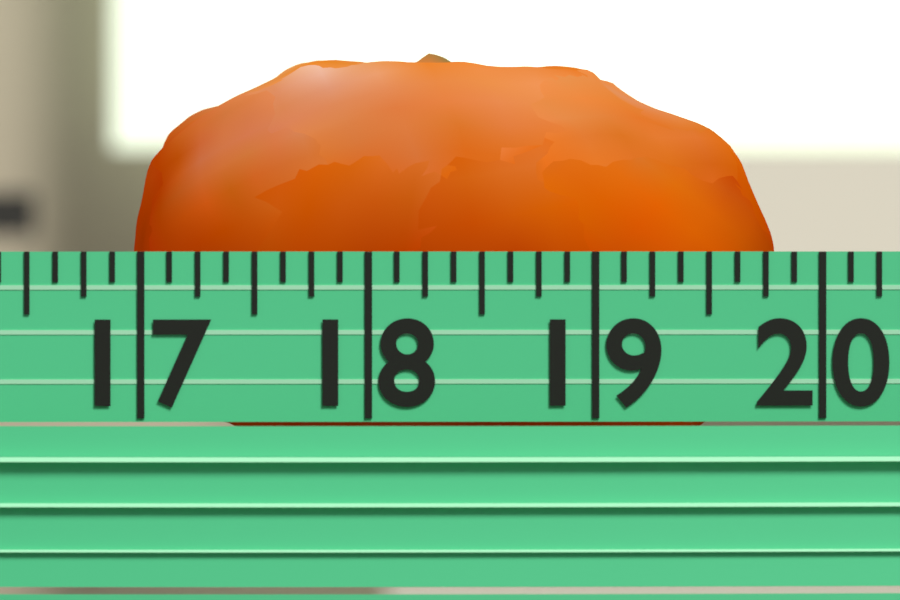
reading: 19.875 (no unit)
